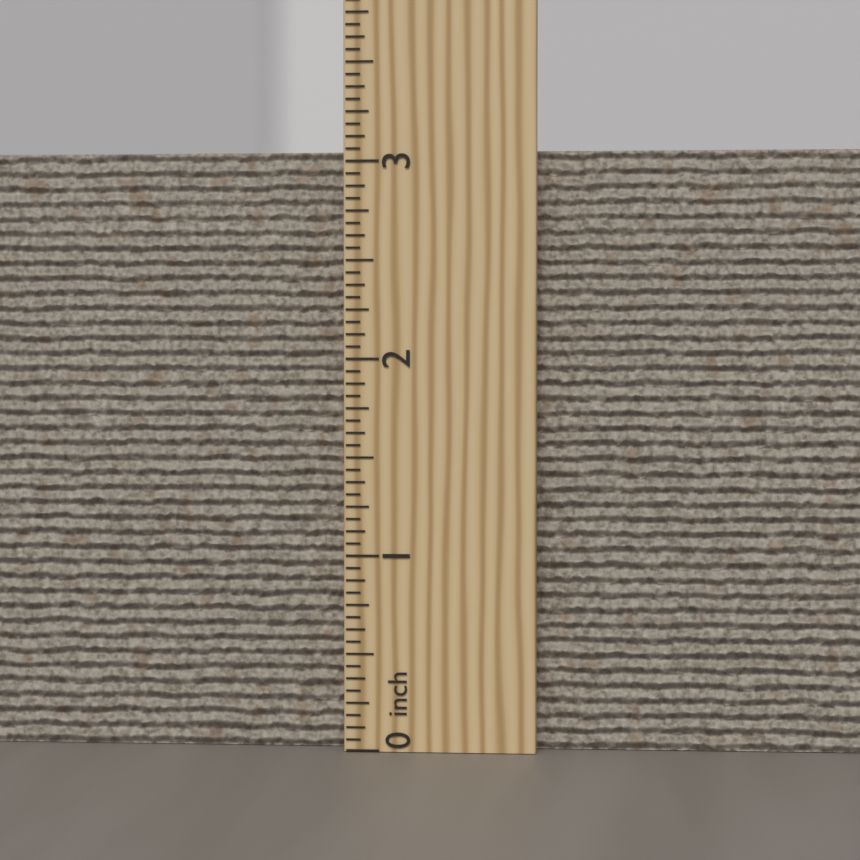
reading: 3.0625 inch
